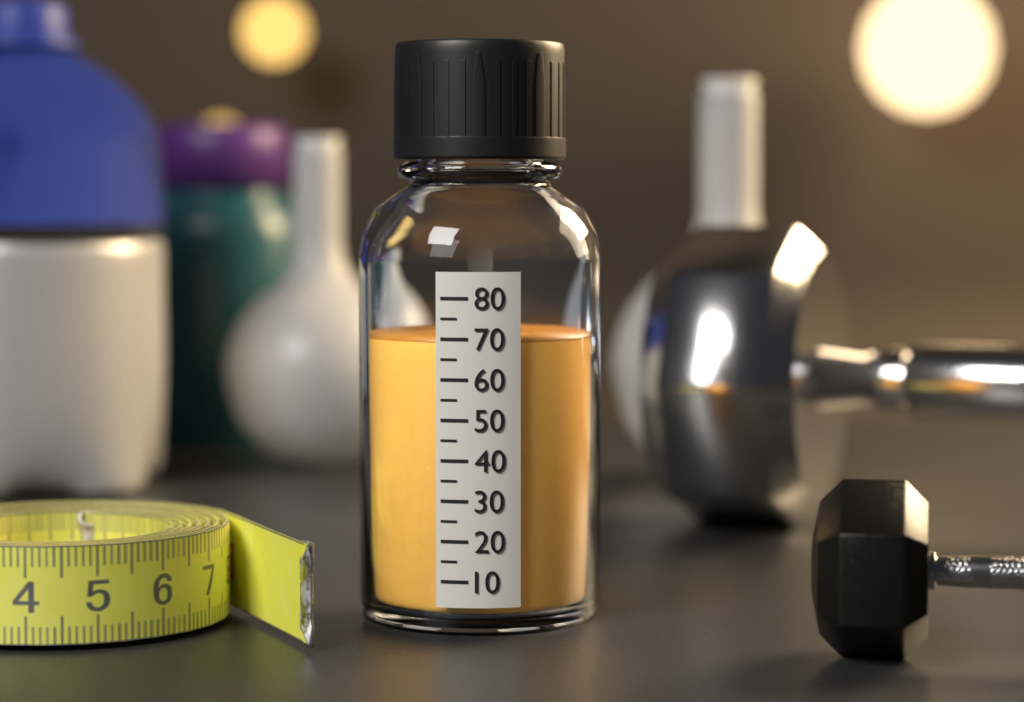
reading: 70 (no unit)
